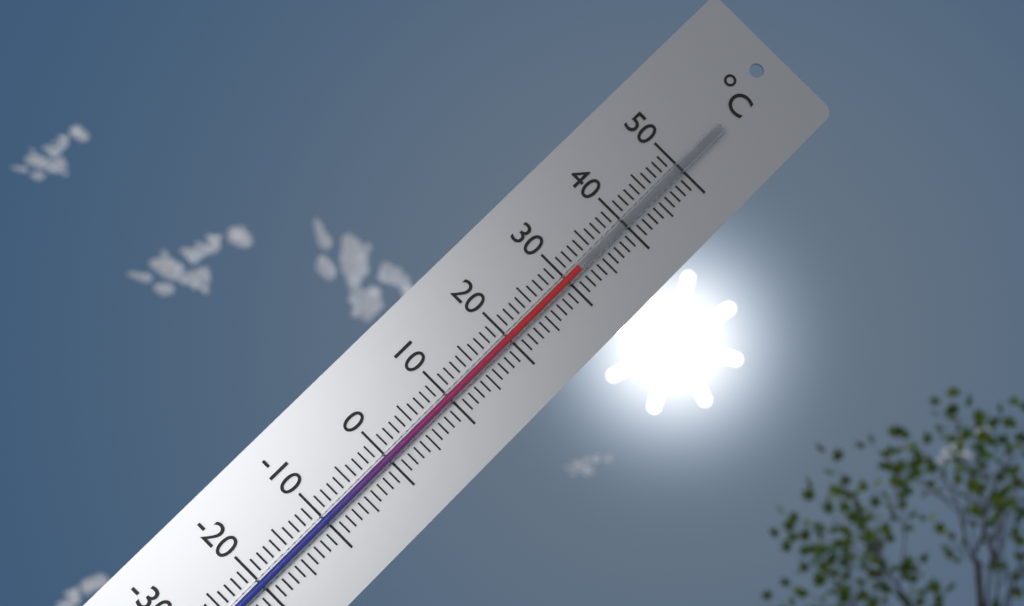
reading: 32 °C
